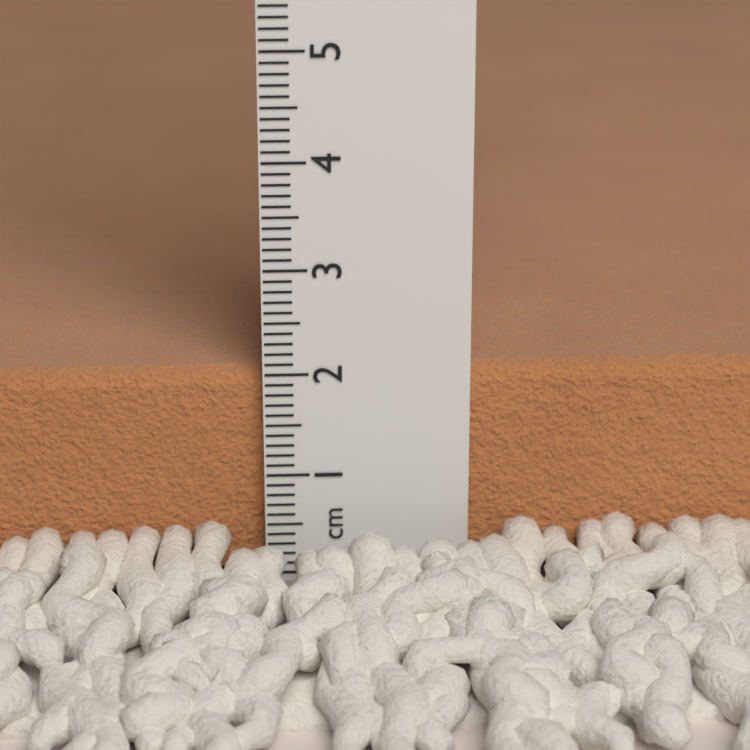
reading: 2.0 cm
